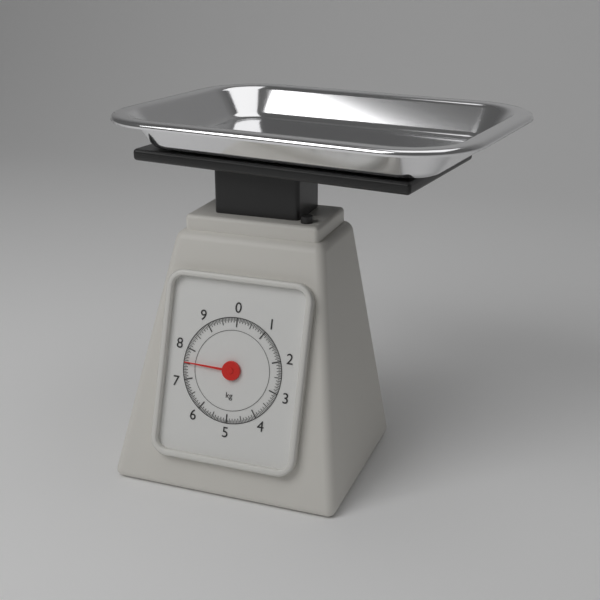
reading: 7.55 kg
